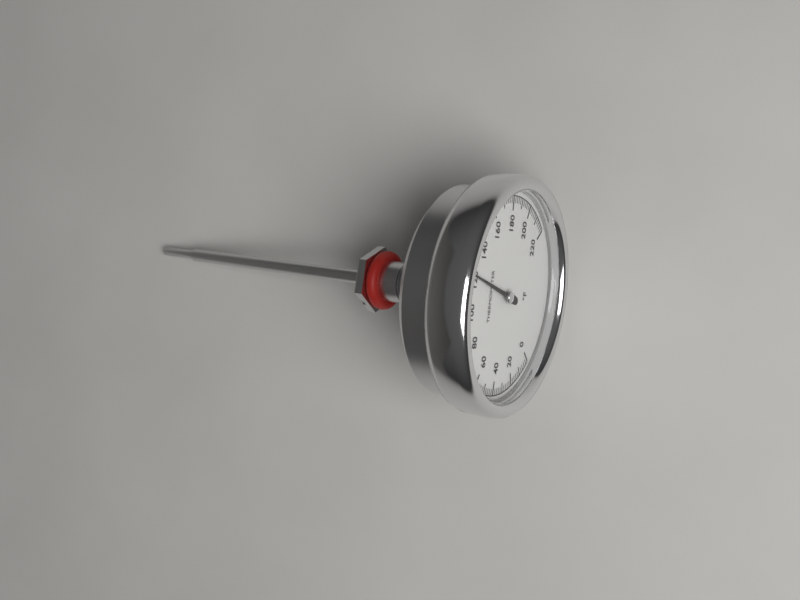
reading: 122 °F
